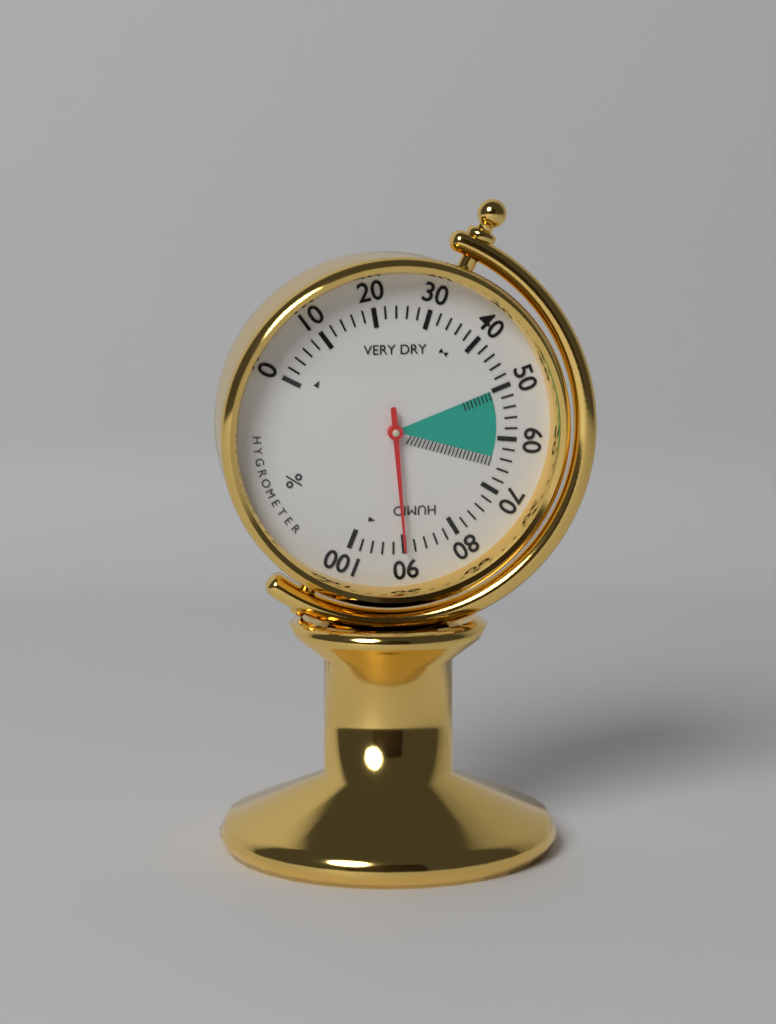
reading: 90 %
